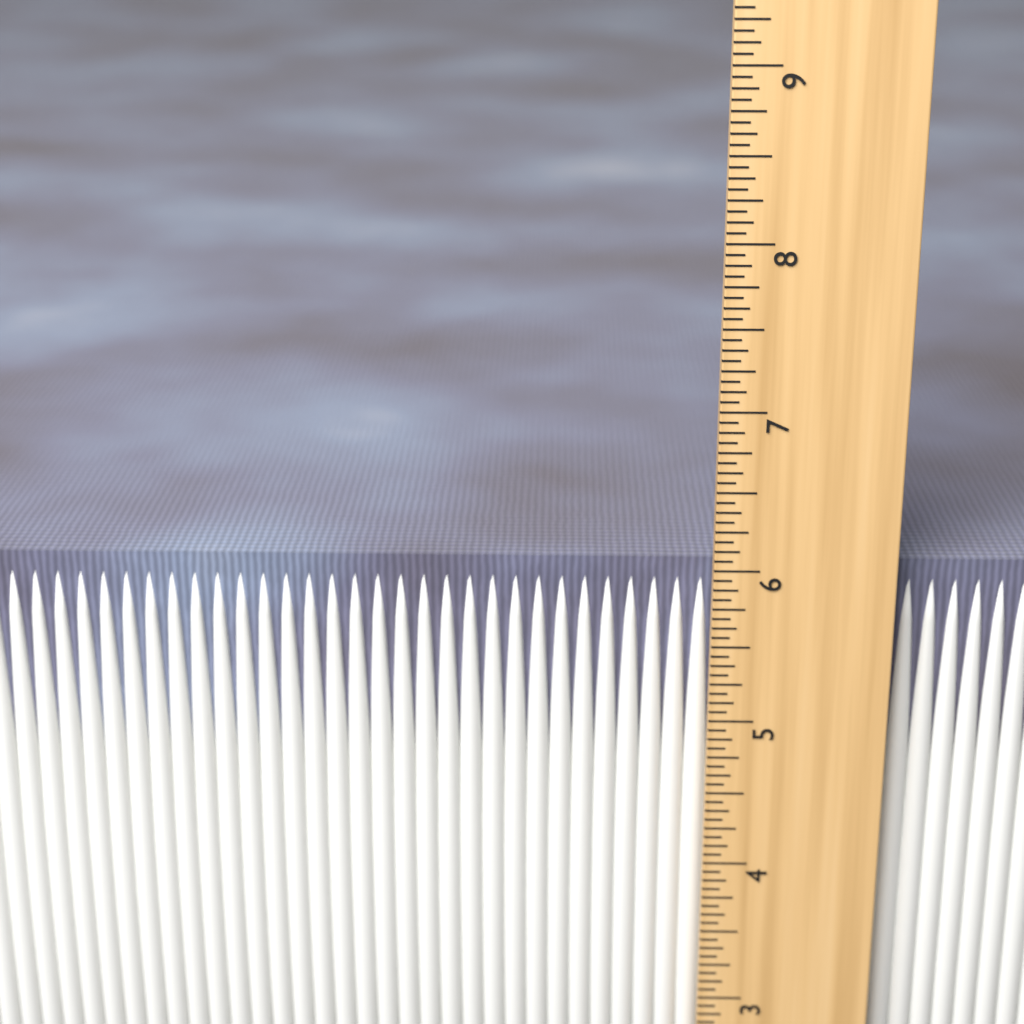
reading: 6.0000 in
